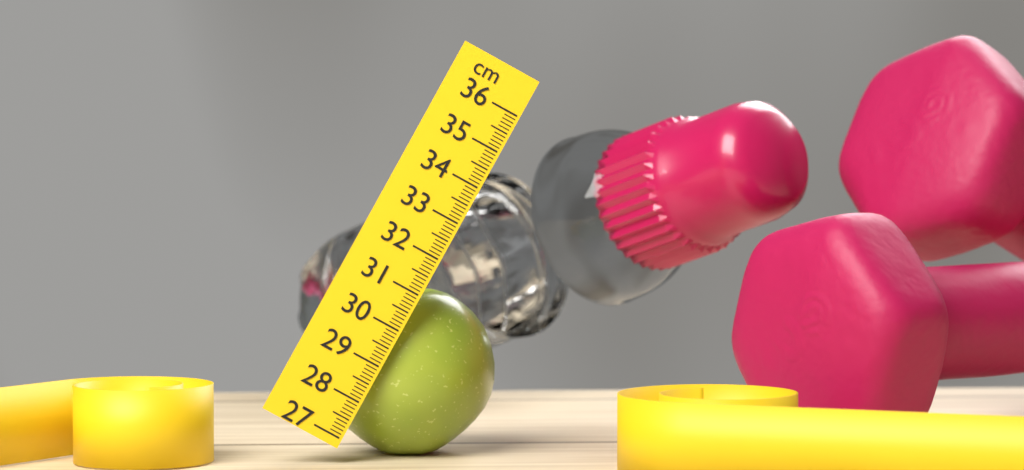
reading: 31.3 cm
